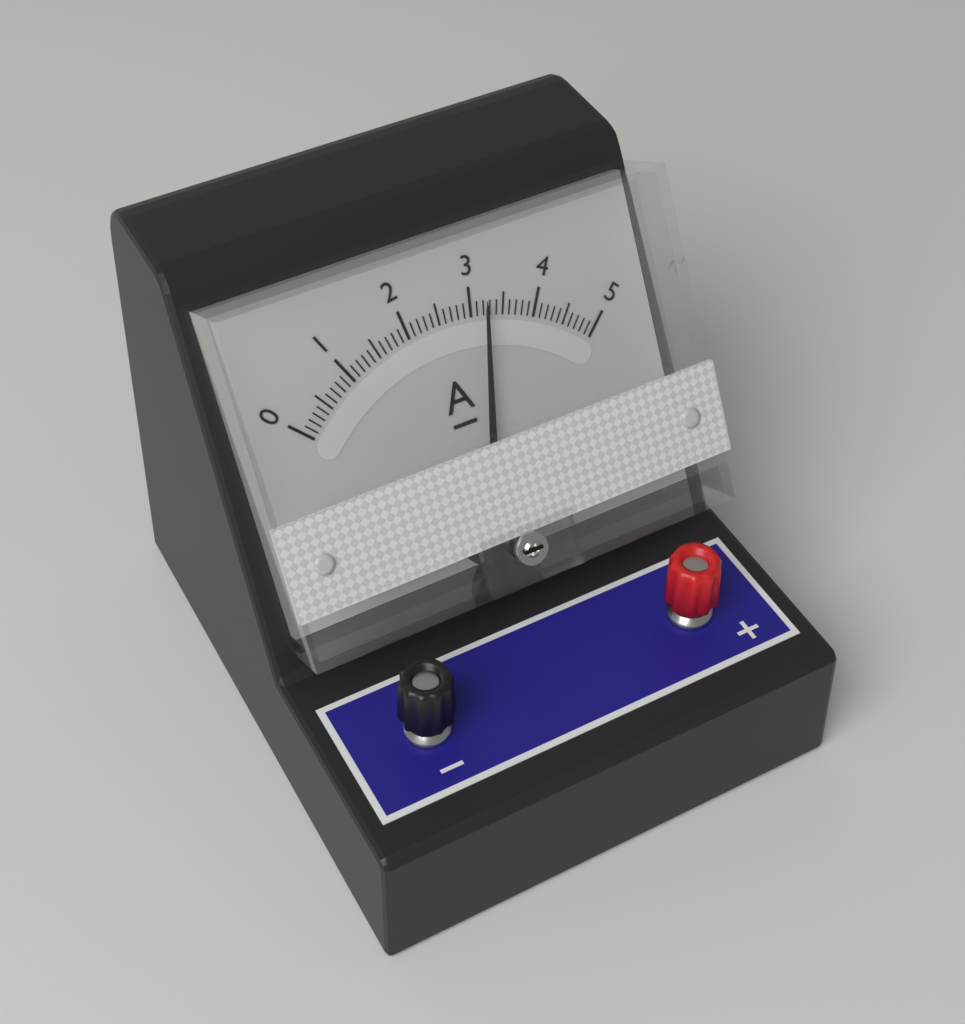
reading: 3.2 A
